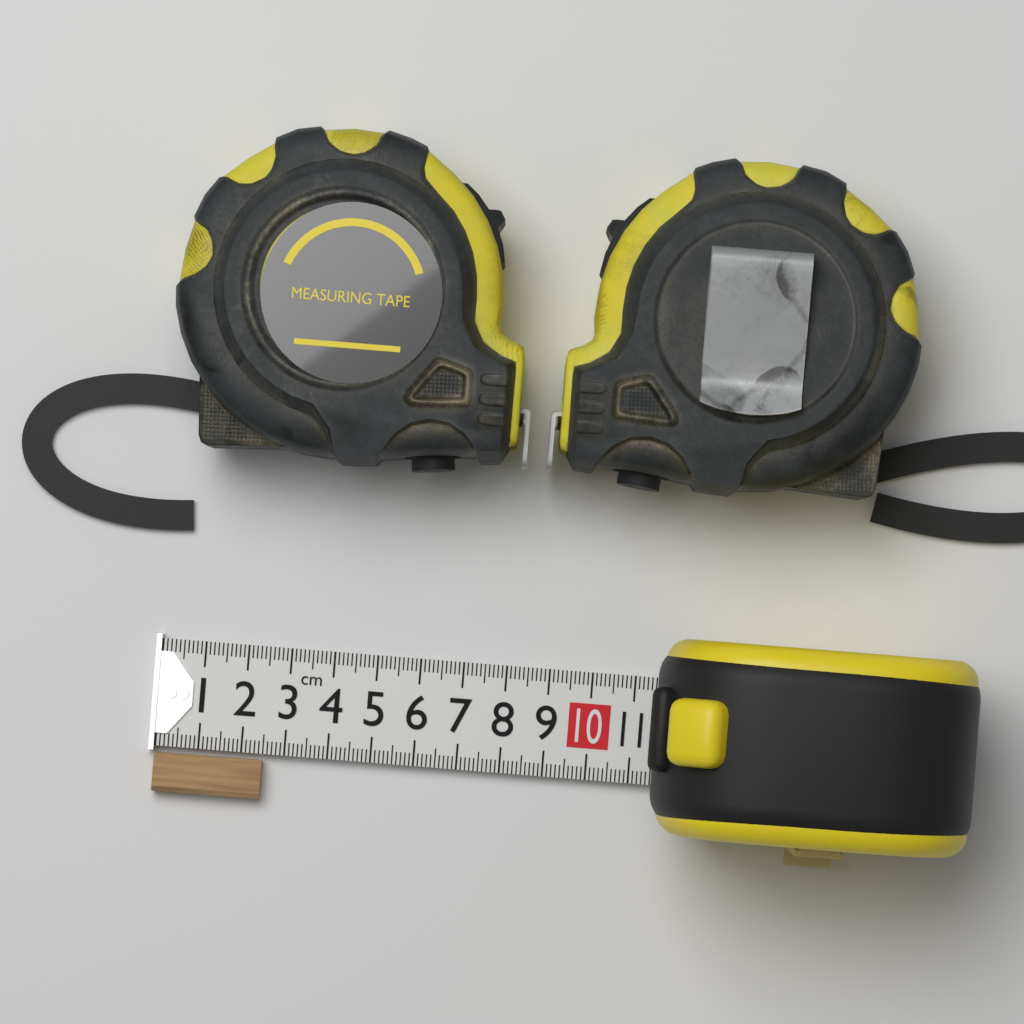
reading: 2.5 cm
